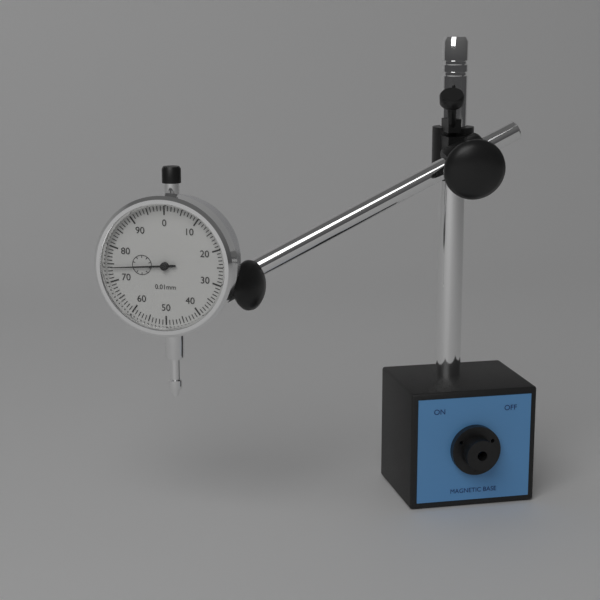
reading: 0.74 mm
